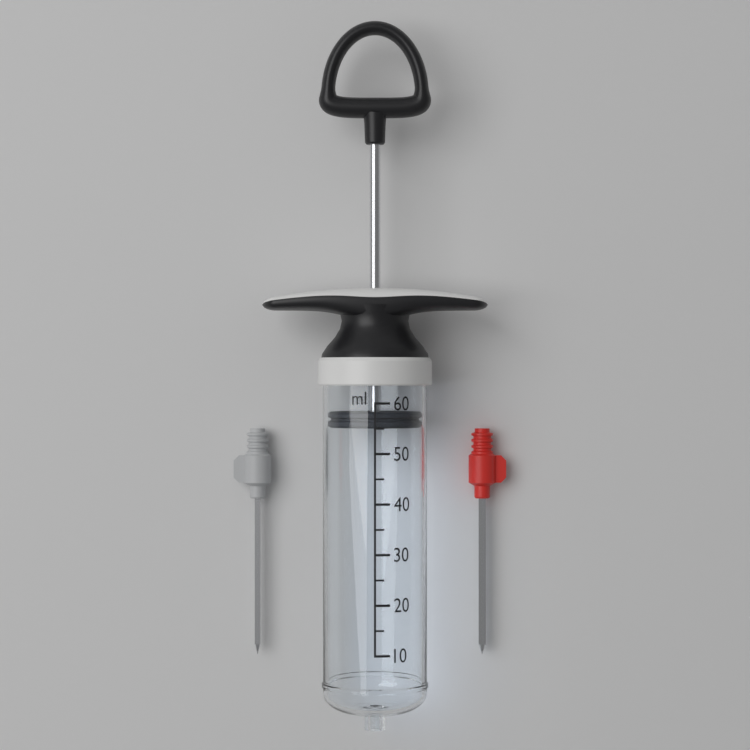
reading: 55 ml
